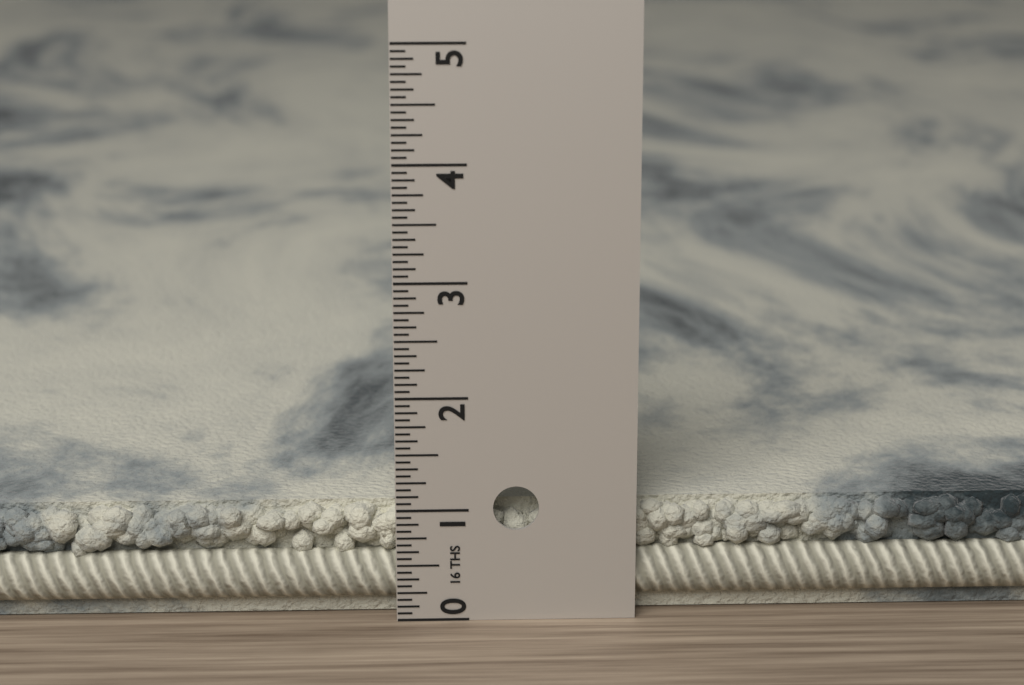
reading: 1.0000 in
